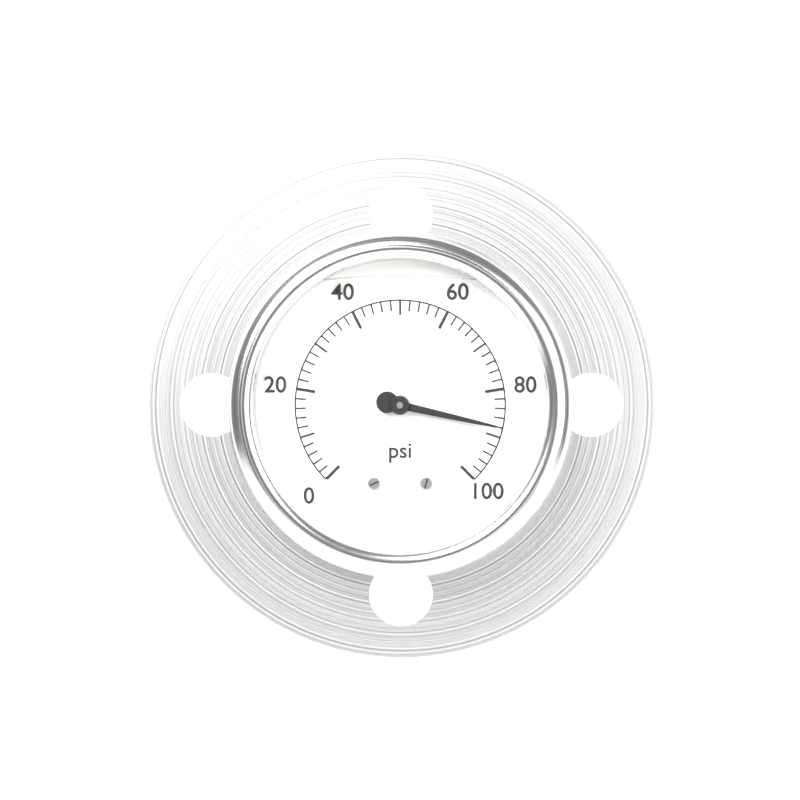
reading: 88 psi
